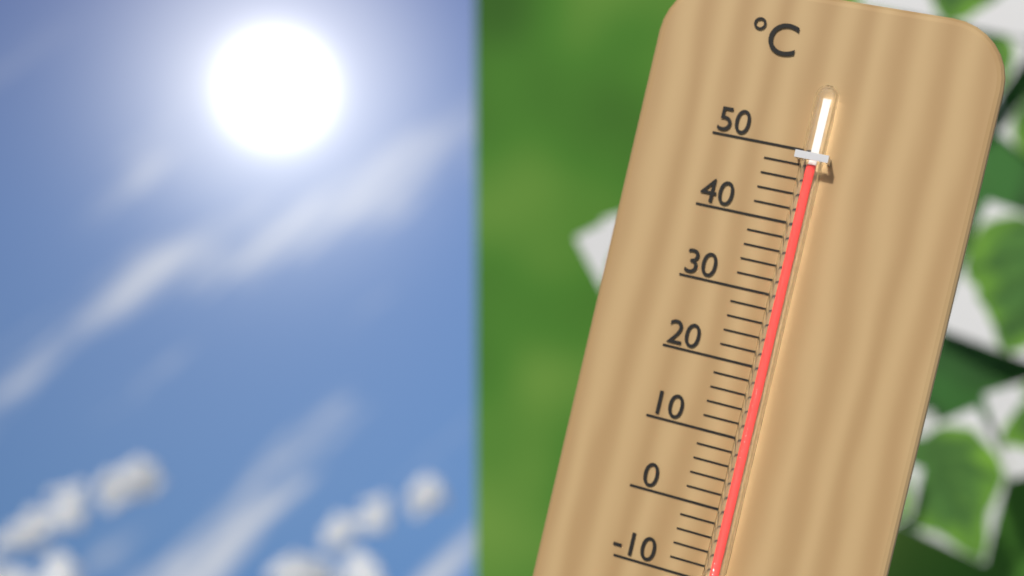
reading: 48 °C
